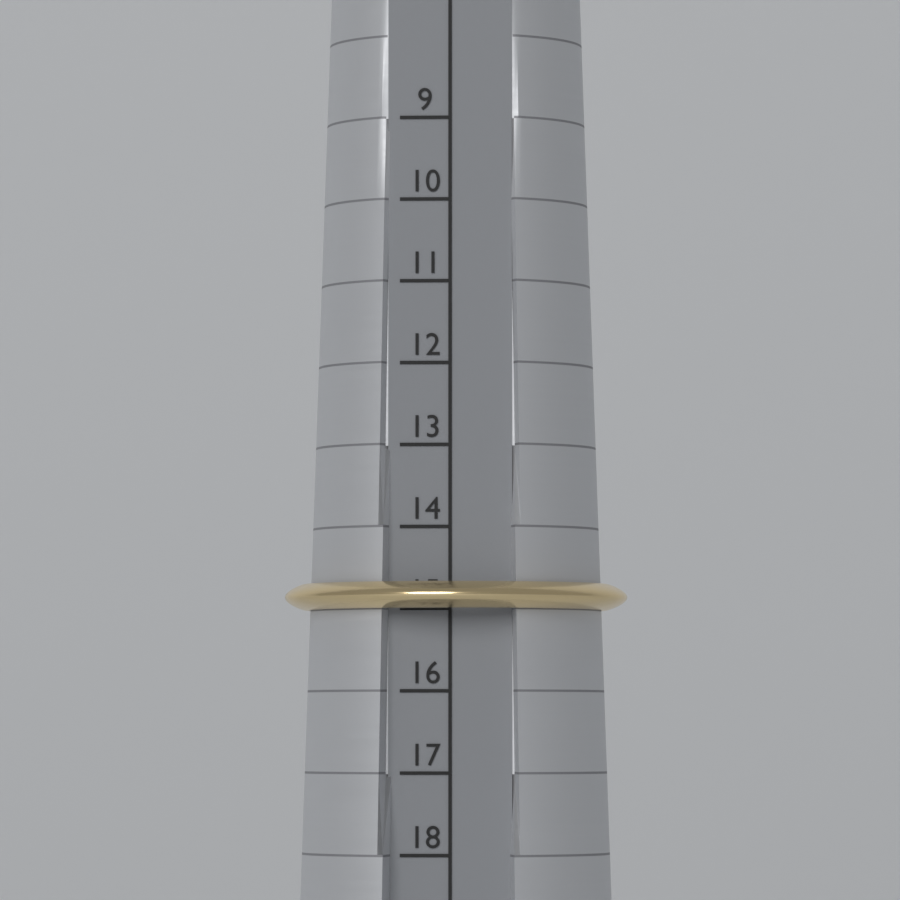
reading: 15 (no unit)
